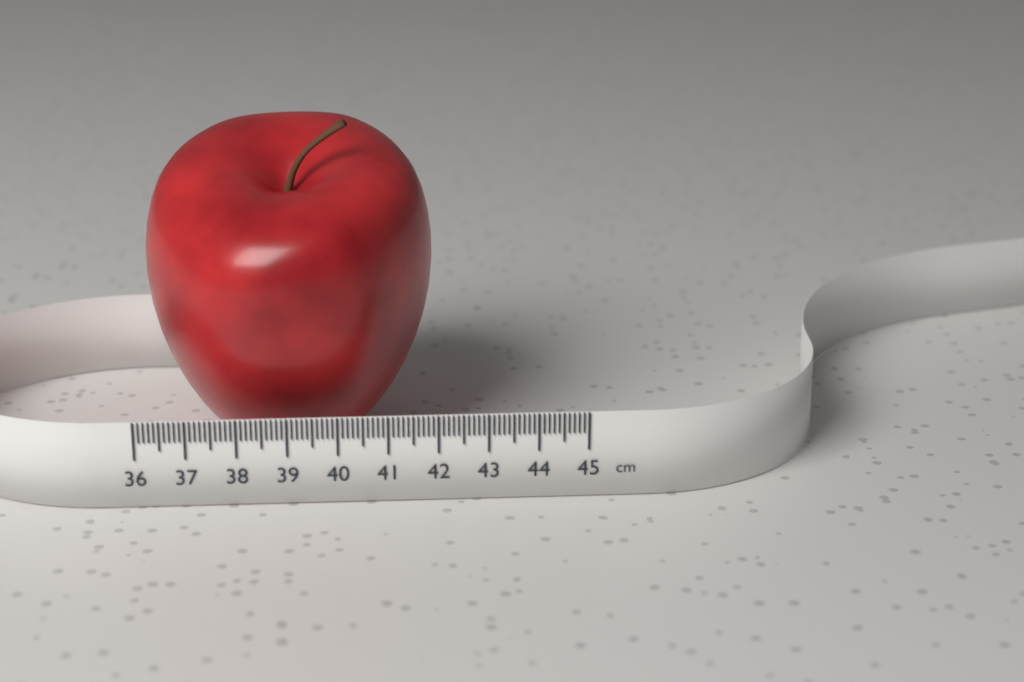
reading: 42.0 cm
